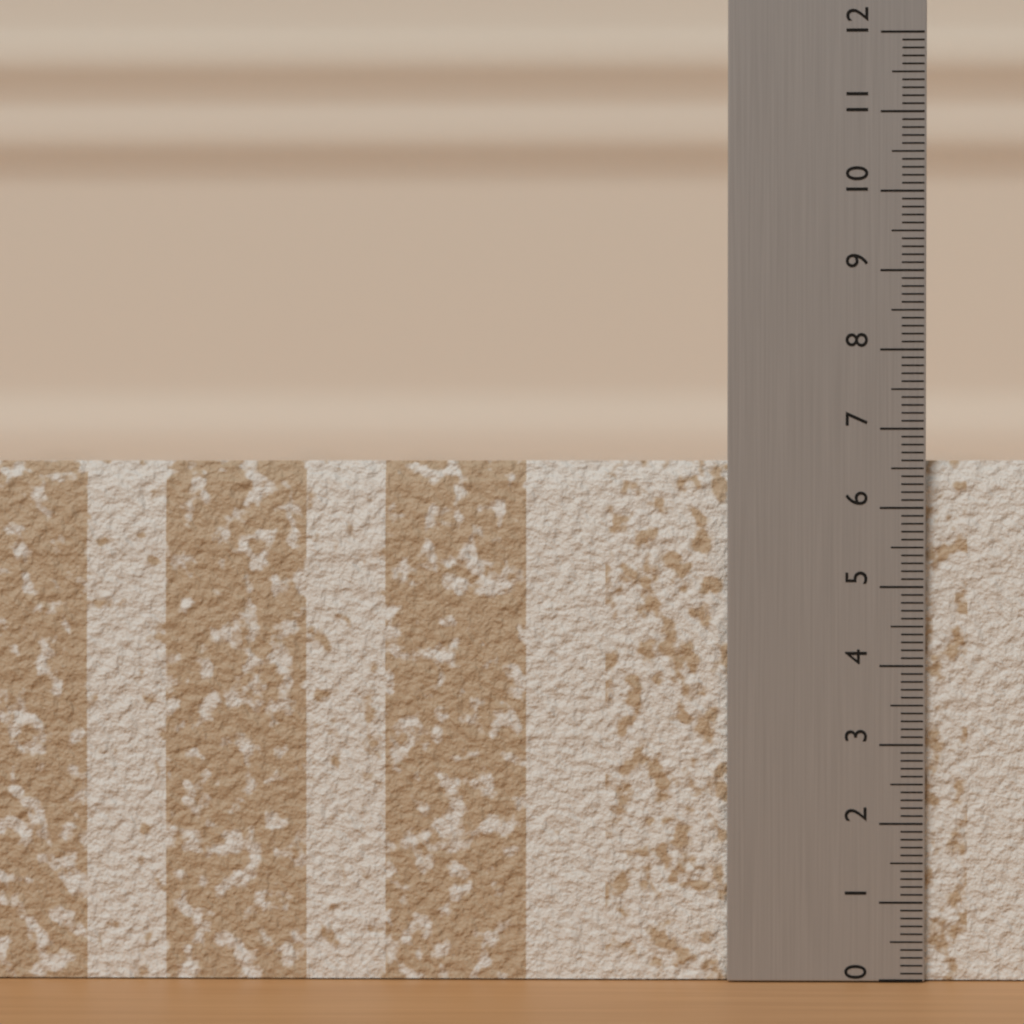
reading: 6.6 (no unit)
